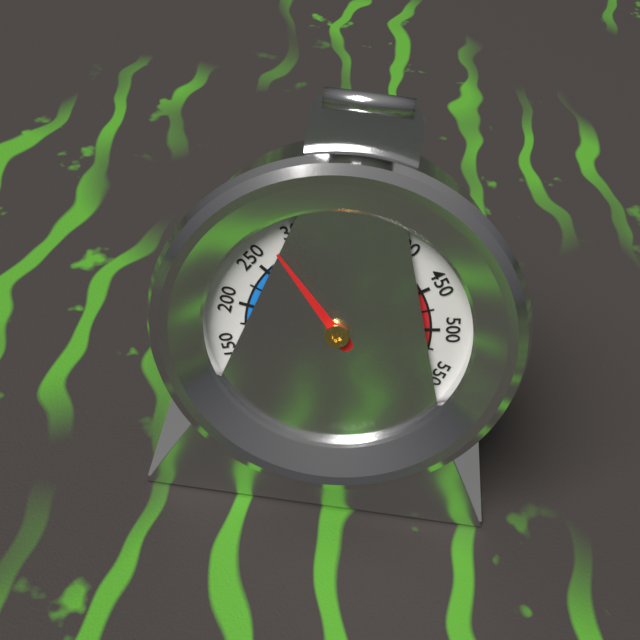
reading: 275 °F
